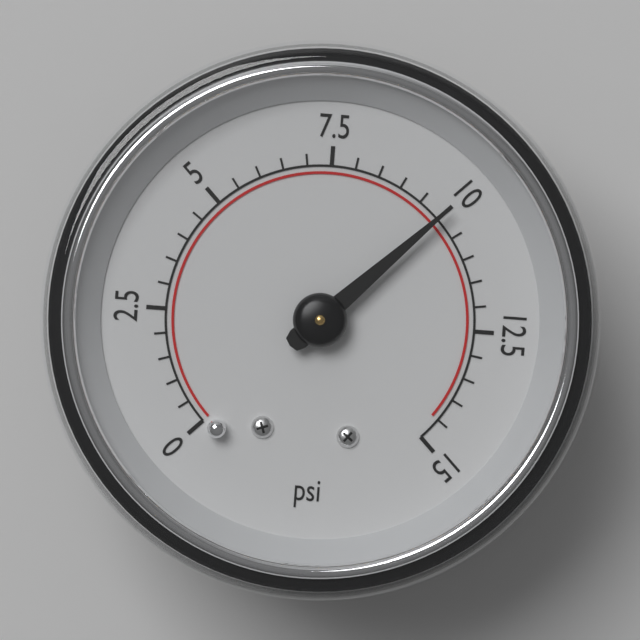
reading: 10.0 psi
